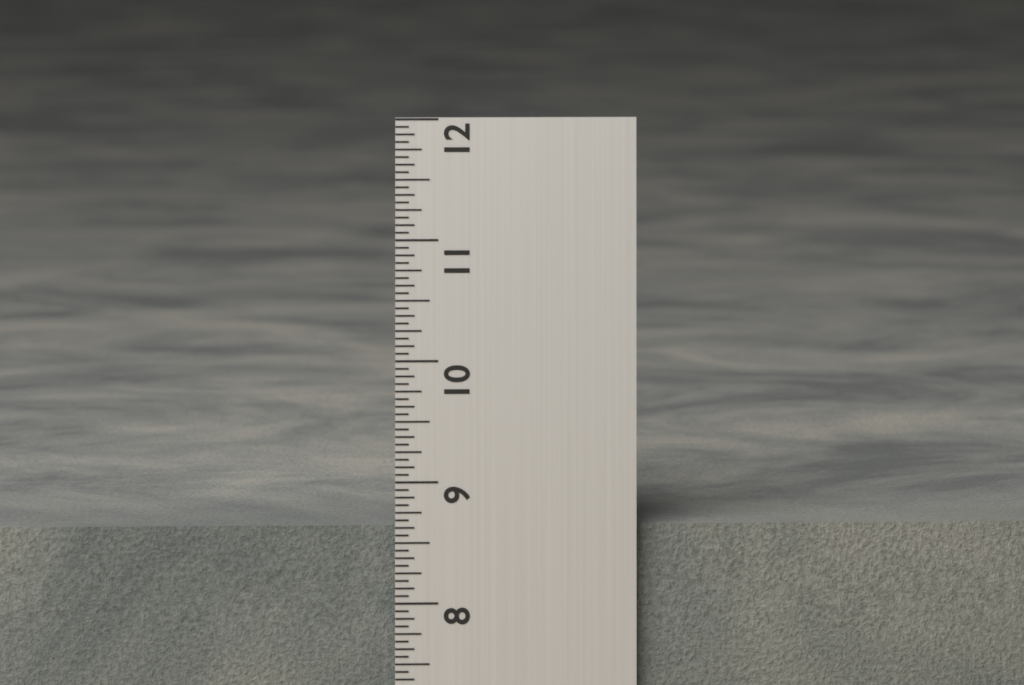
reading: 8.6250 in
